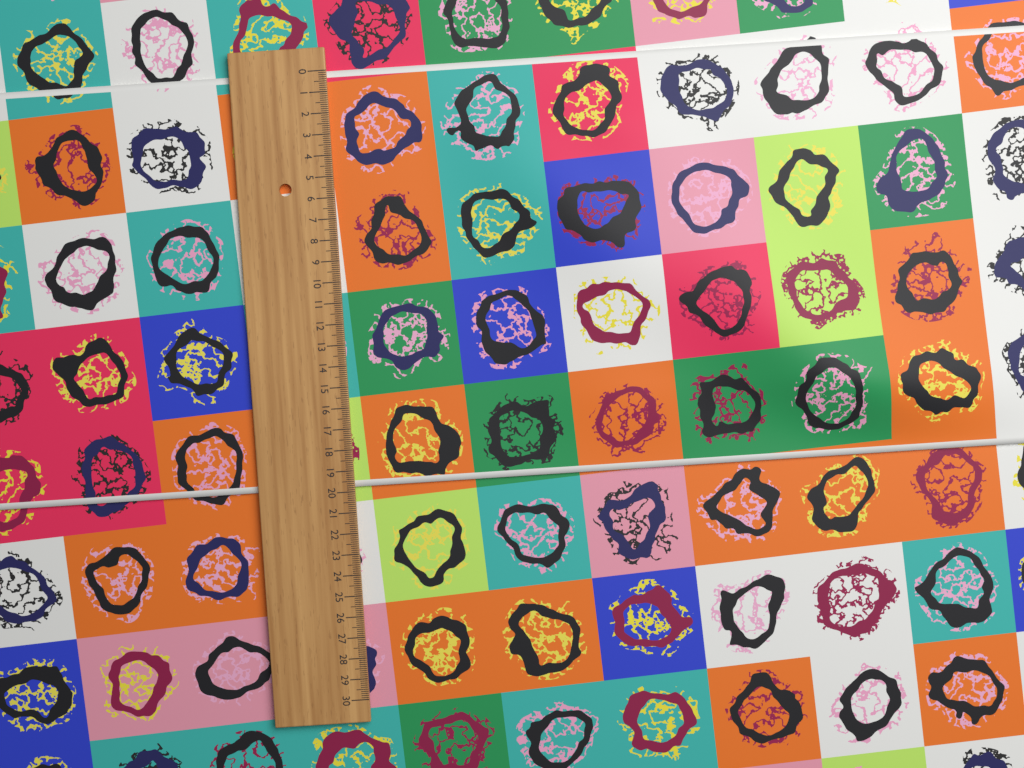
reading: 19.8 (no unit)
